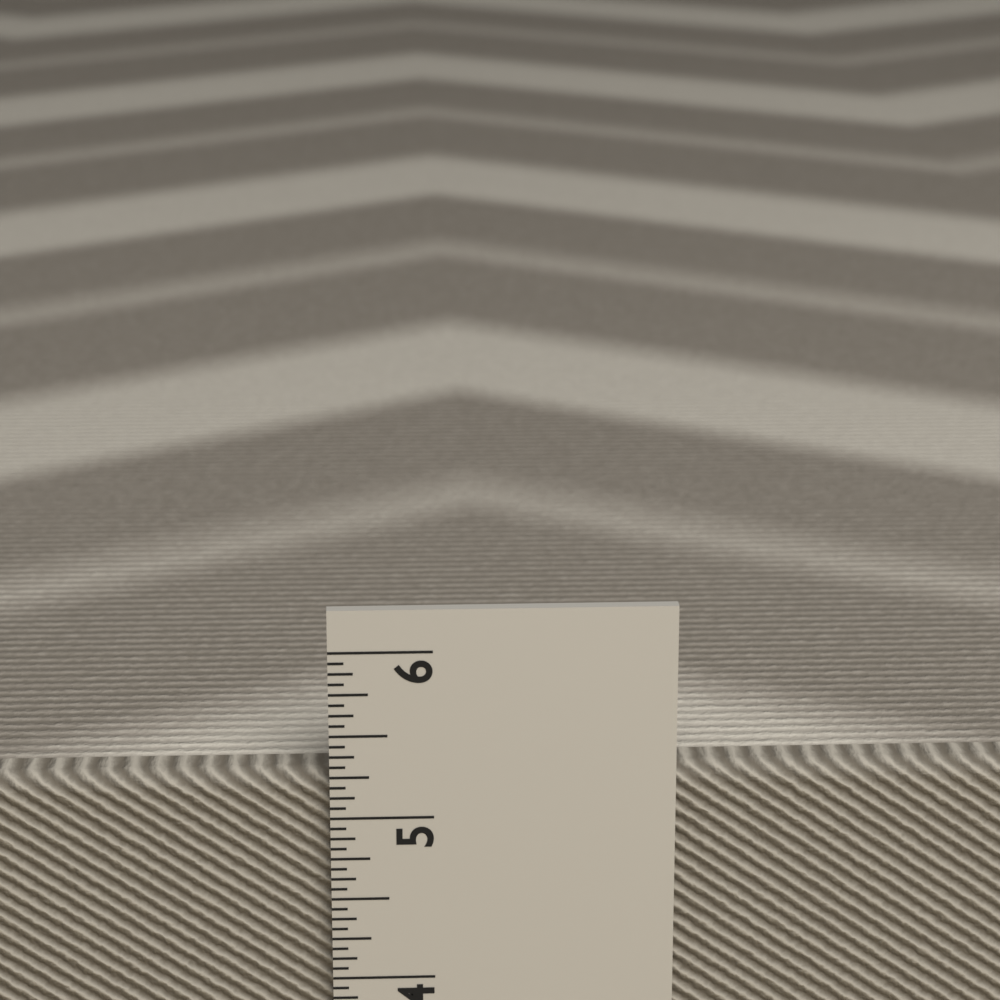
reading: 5.2500 in
